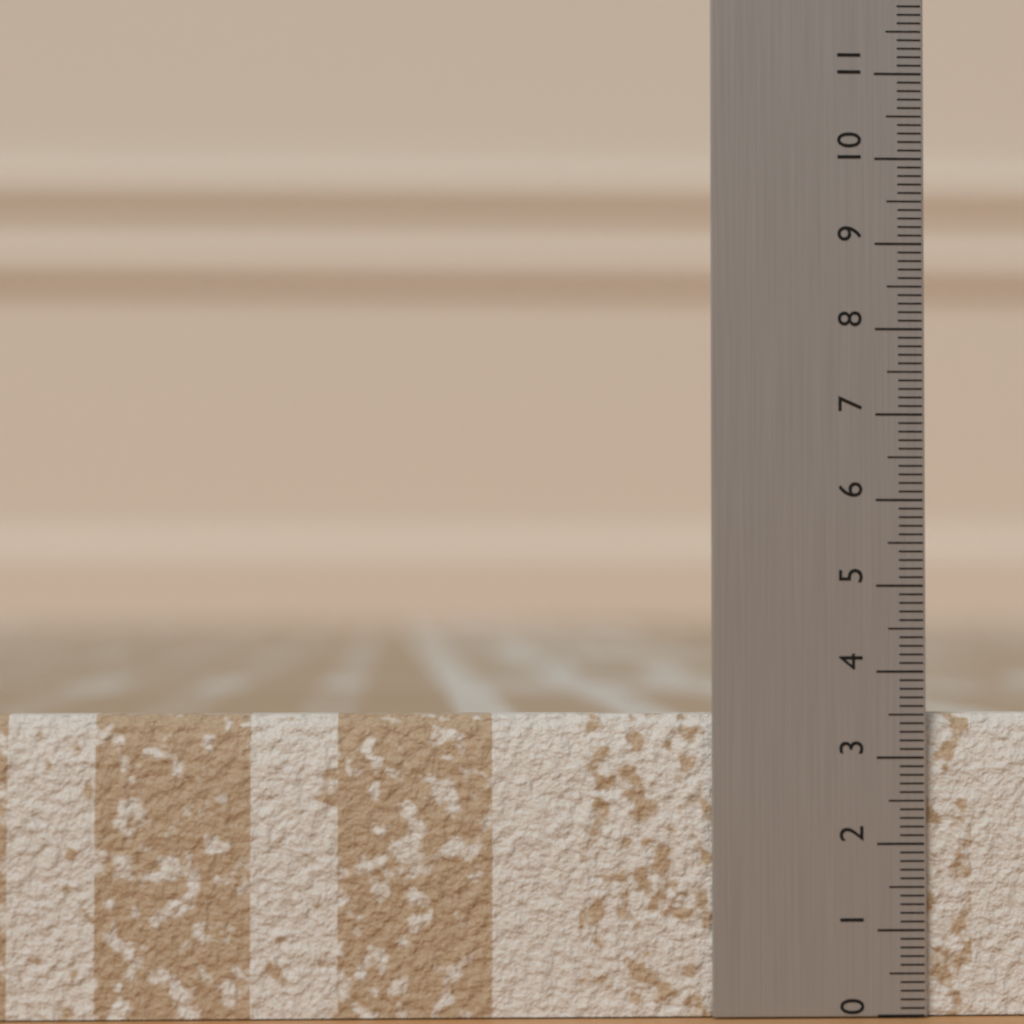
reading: 3.5 (no unit)
